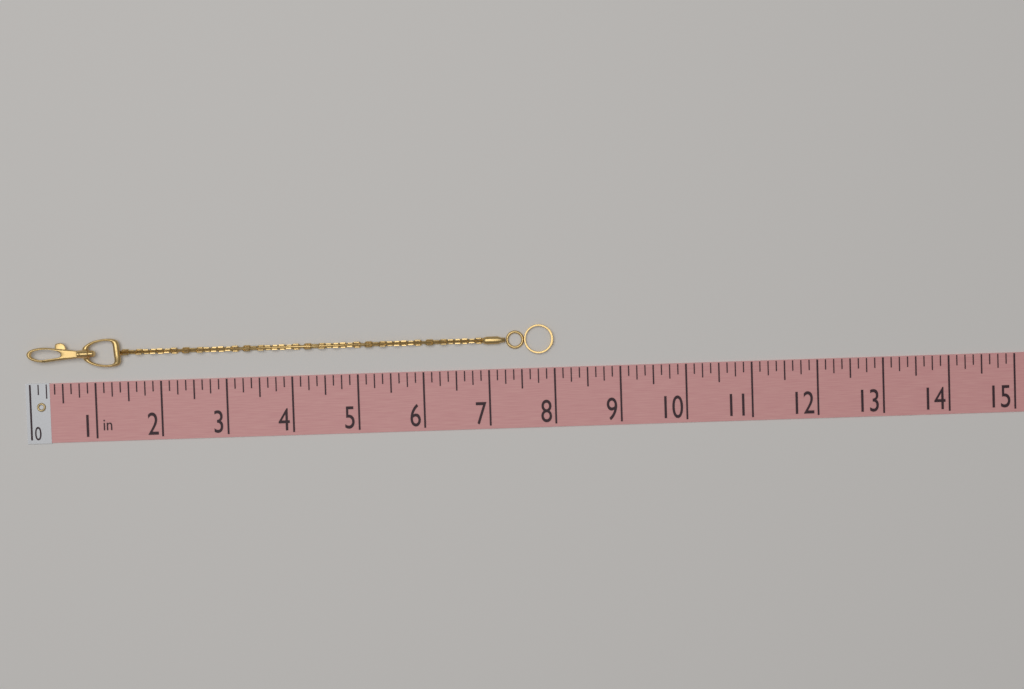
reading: 8.000 in
